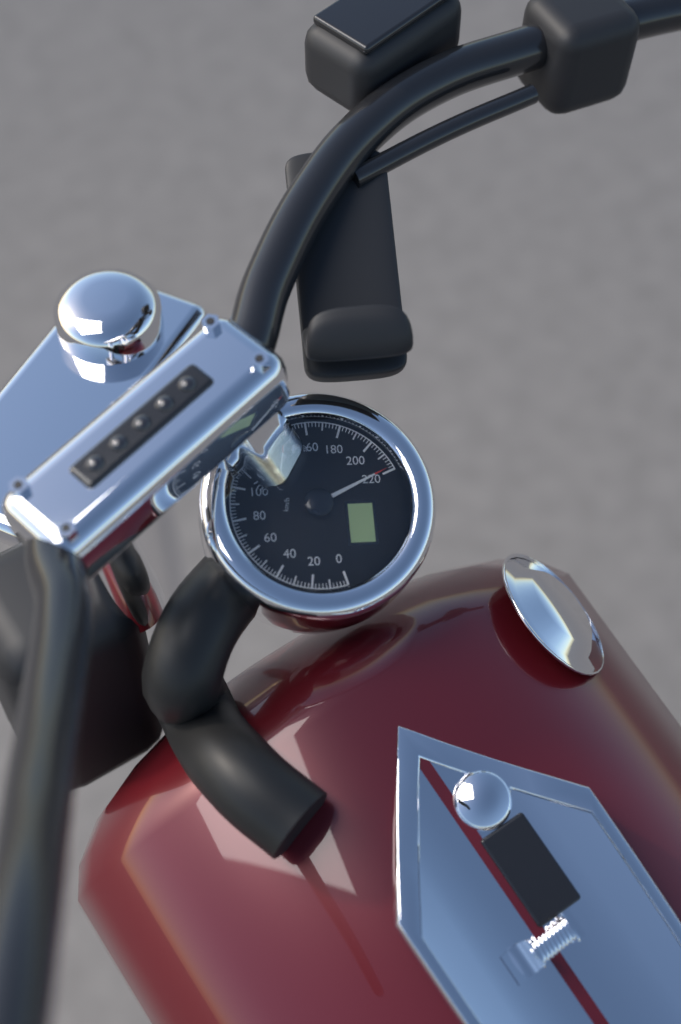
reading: 218 km/h
